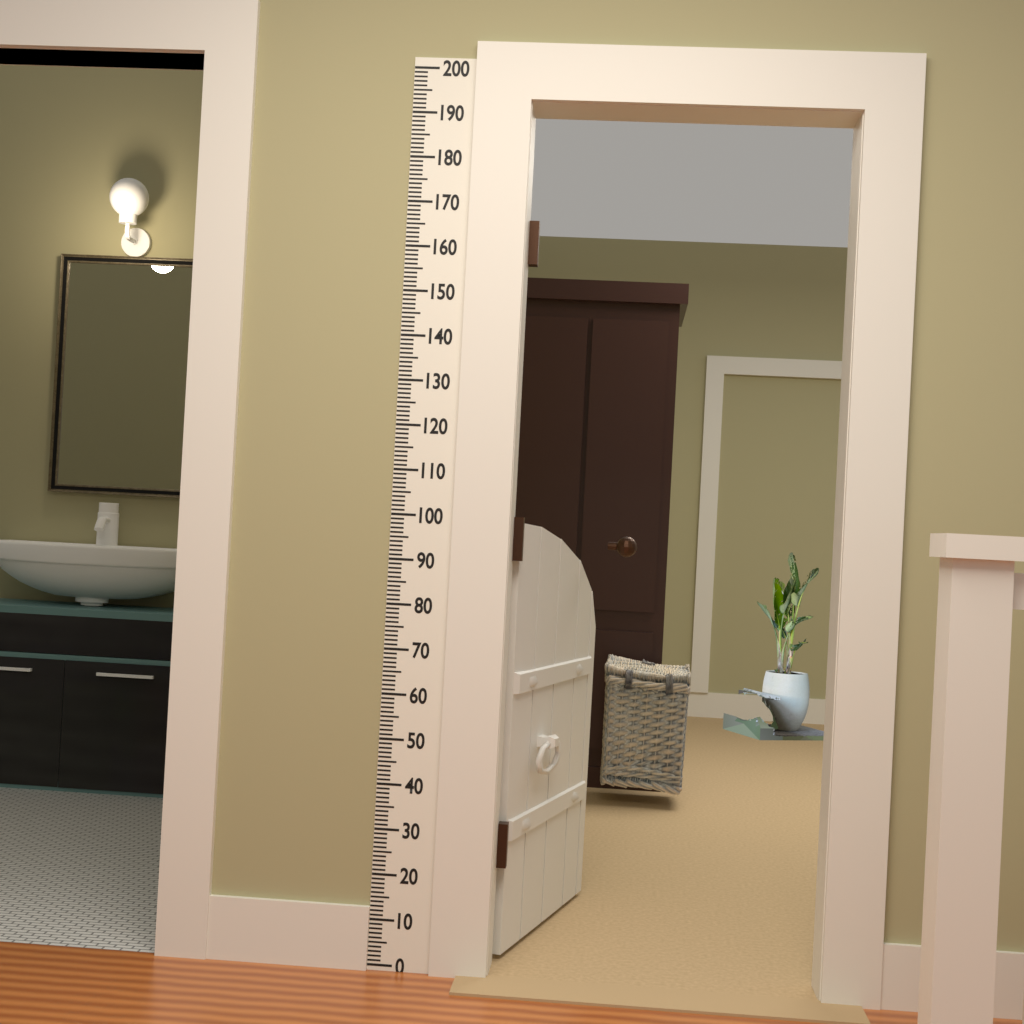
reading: 100 (no unit)
